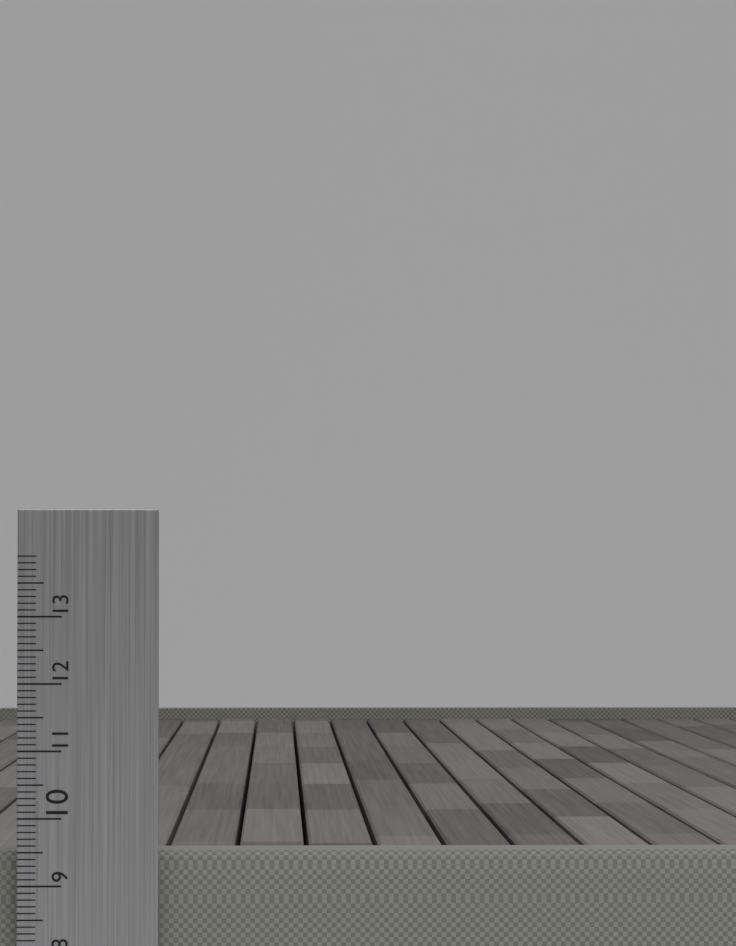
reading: 9.5 cm
